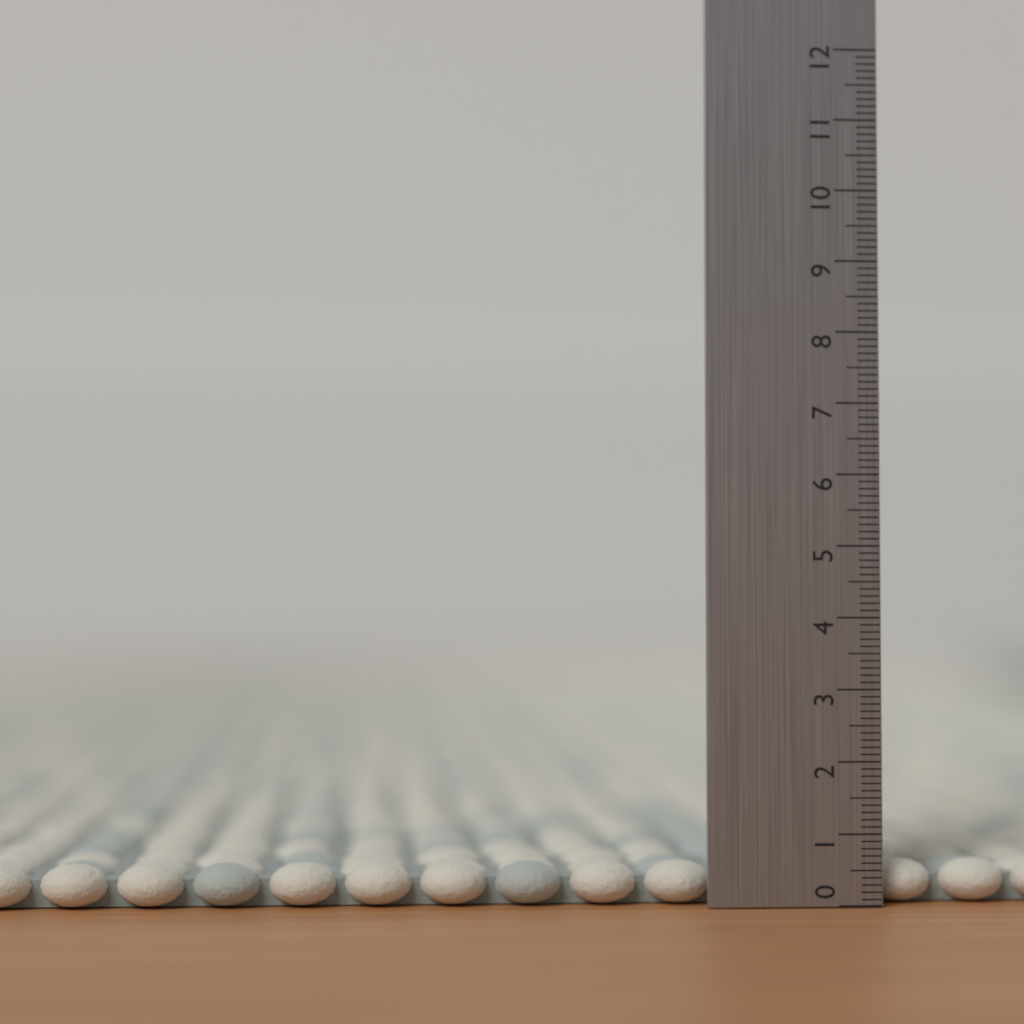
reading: 0.6 (no unit)
